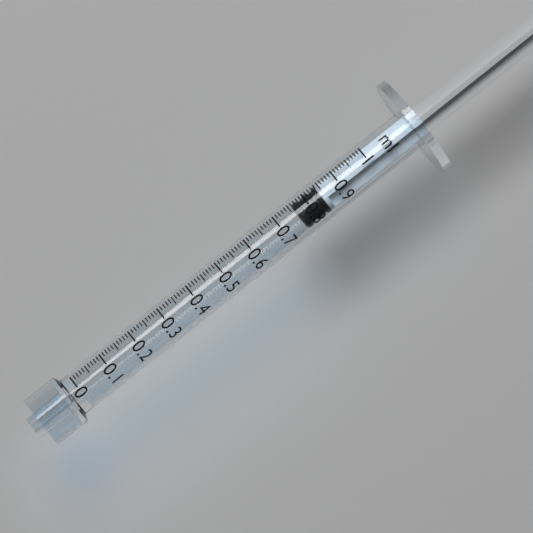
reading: 0.76 ml
